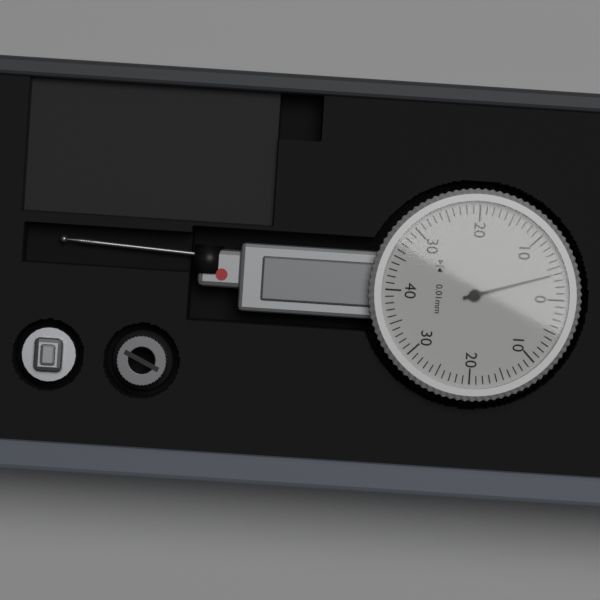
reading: 0.04 mm
